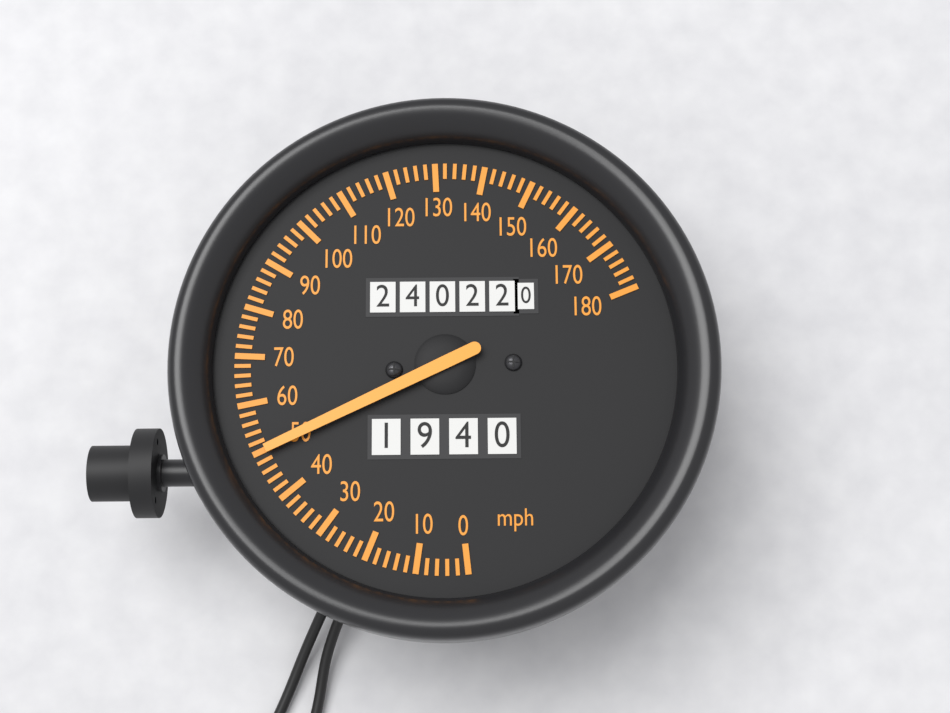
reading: 50 mph
